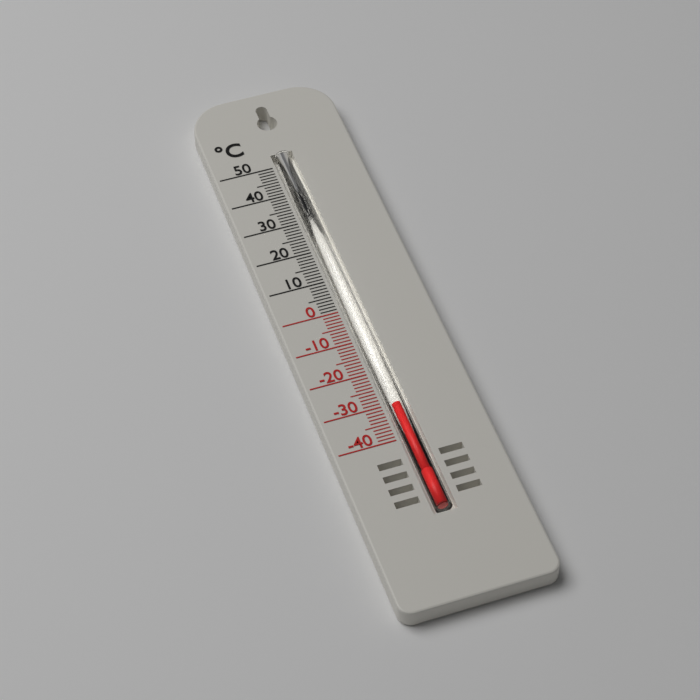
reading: -30 °C
